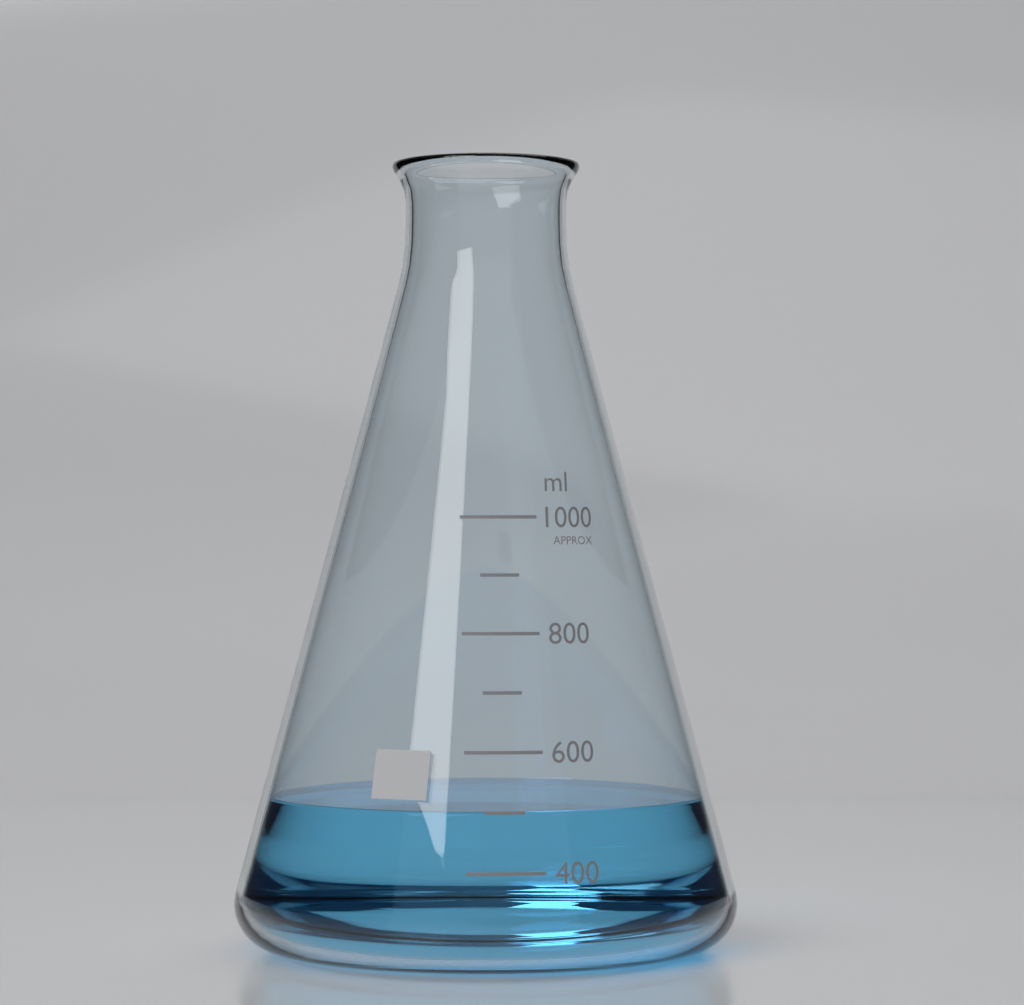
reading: 500 ml
